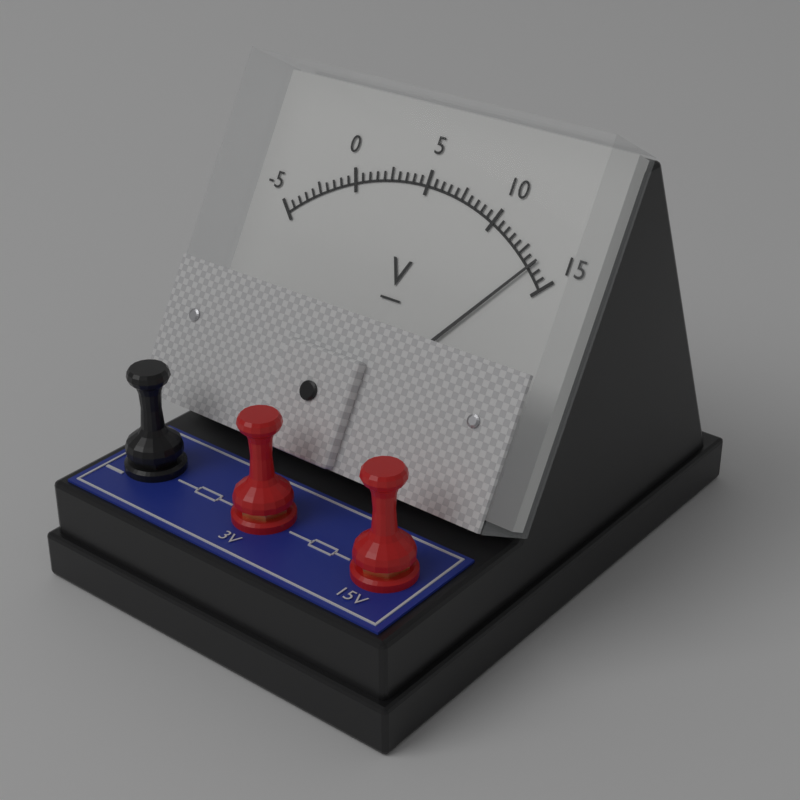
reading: 13.5 V
